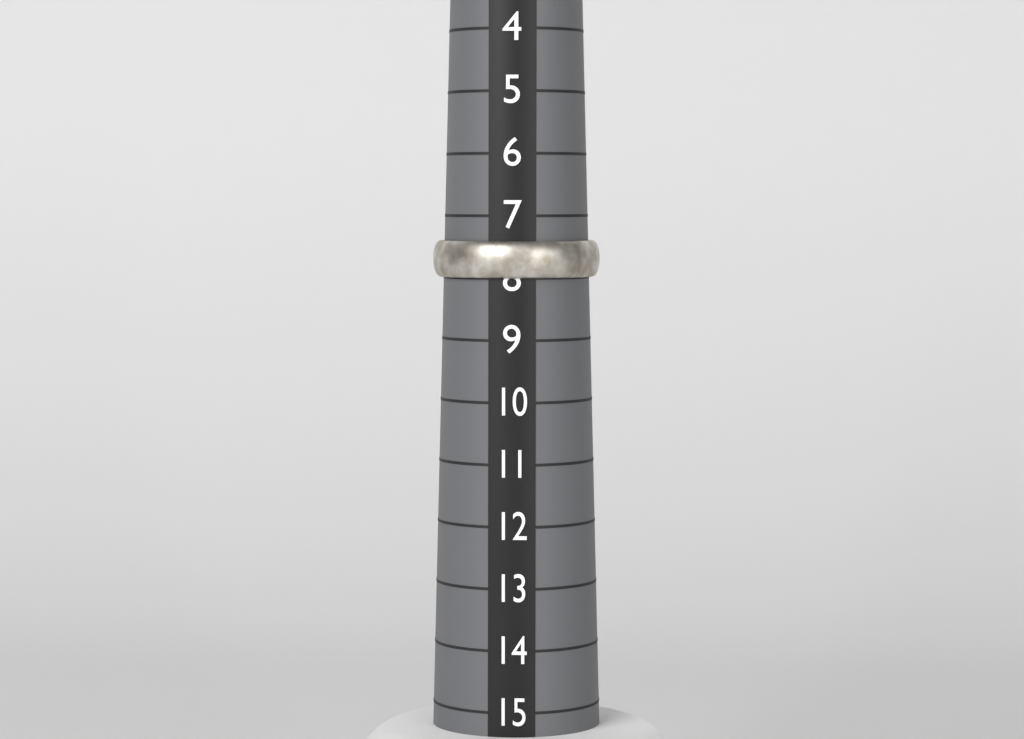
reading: 8 (no unit)
